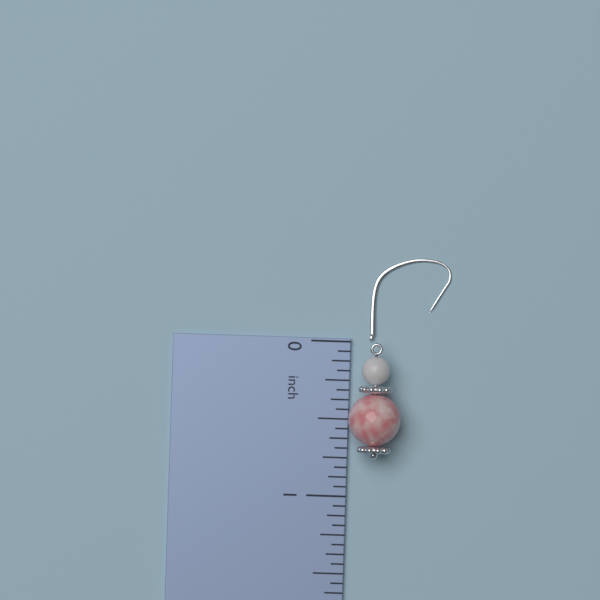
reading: 0.7500 inch
